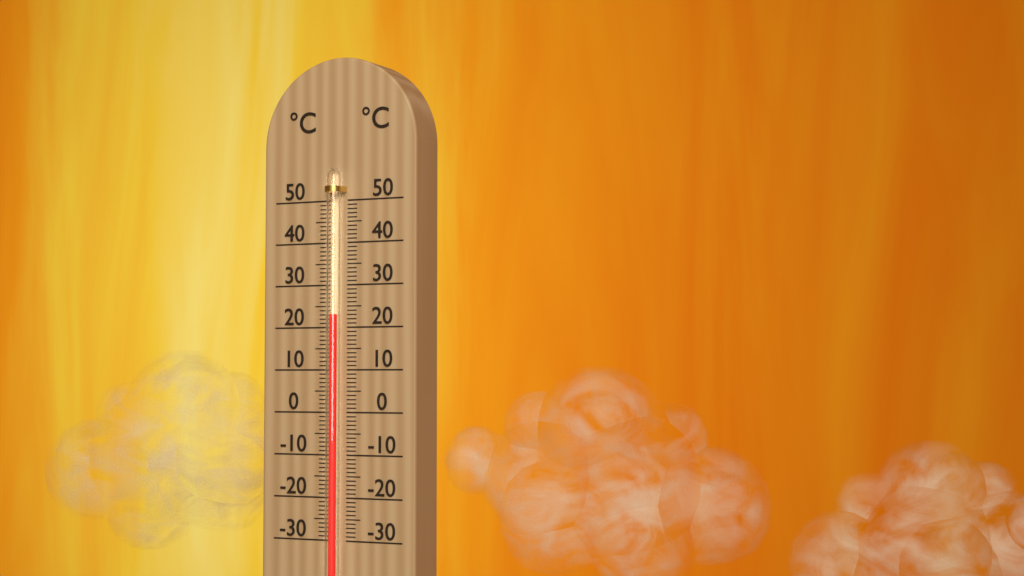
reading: 23 °C
